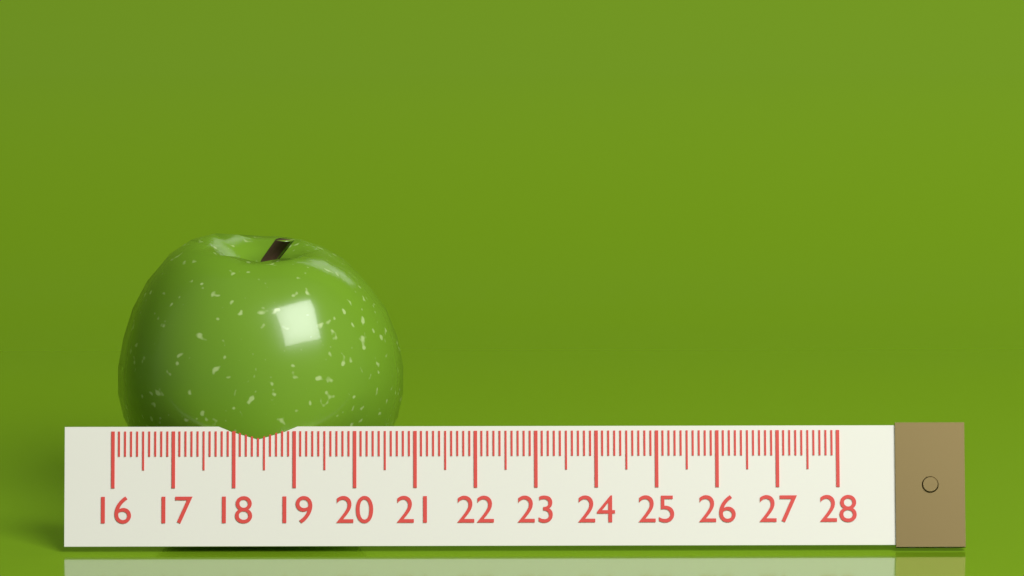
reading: 20.8 (no unit)
